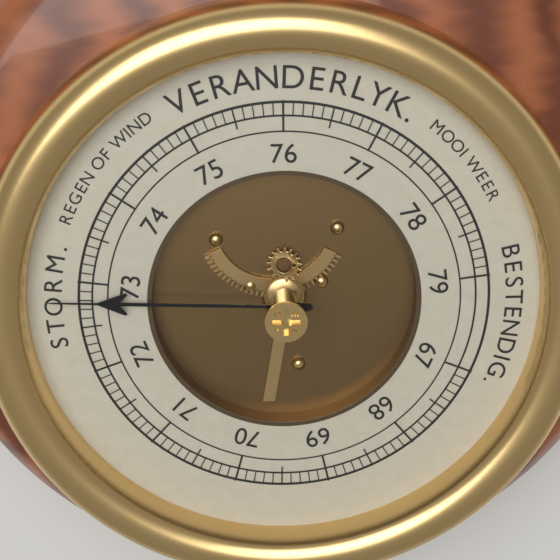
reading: 72.8 (no unit)
